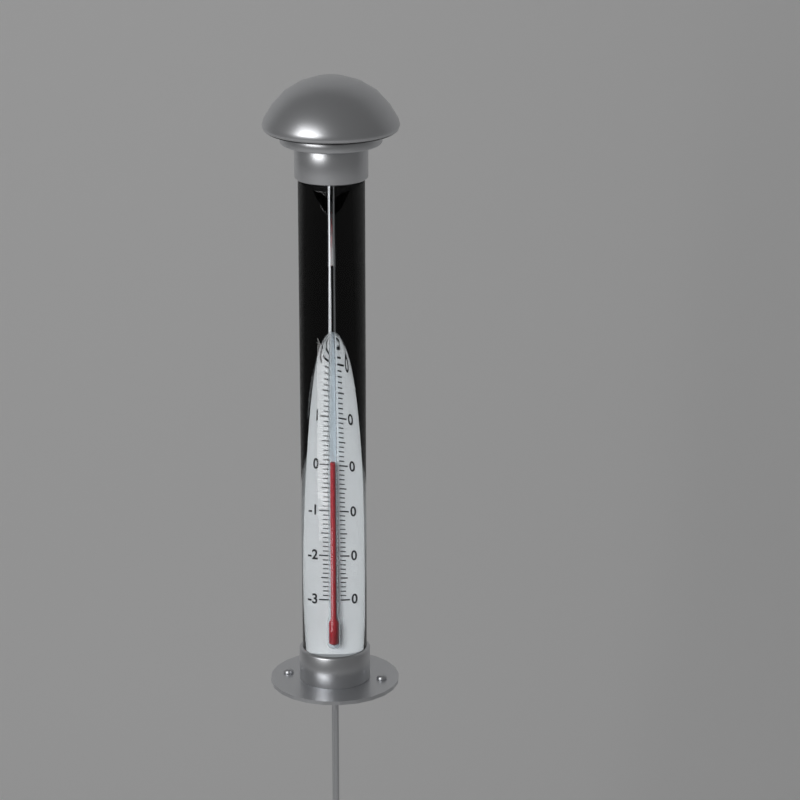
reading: 1 °C
